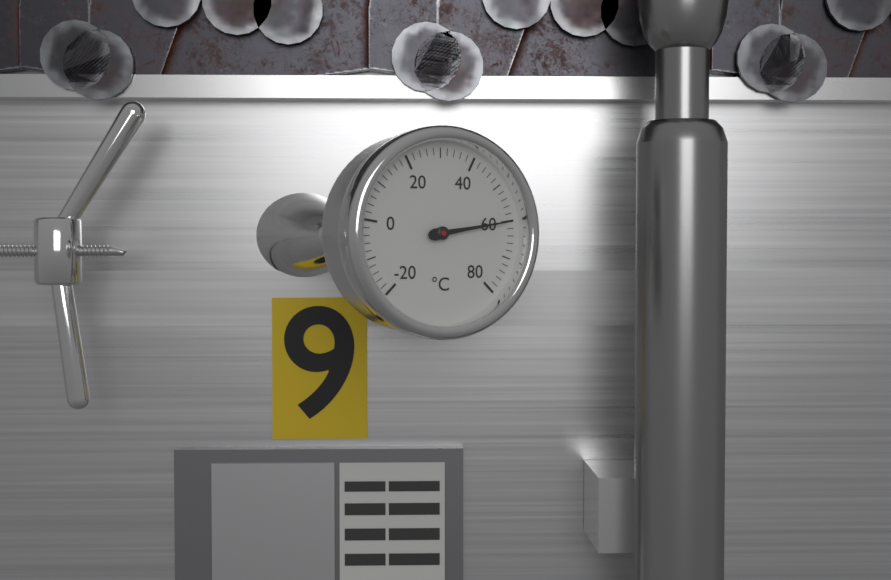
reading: 60 °C
